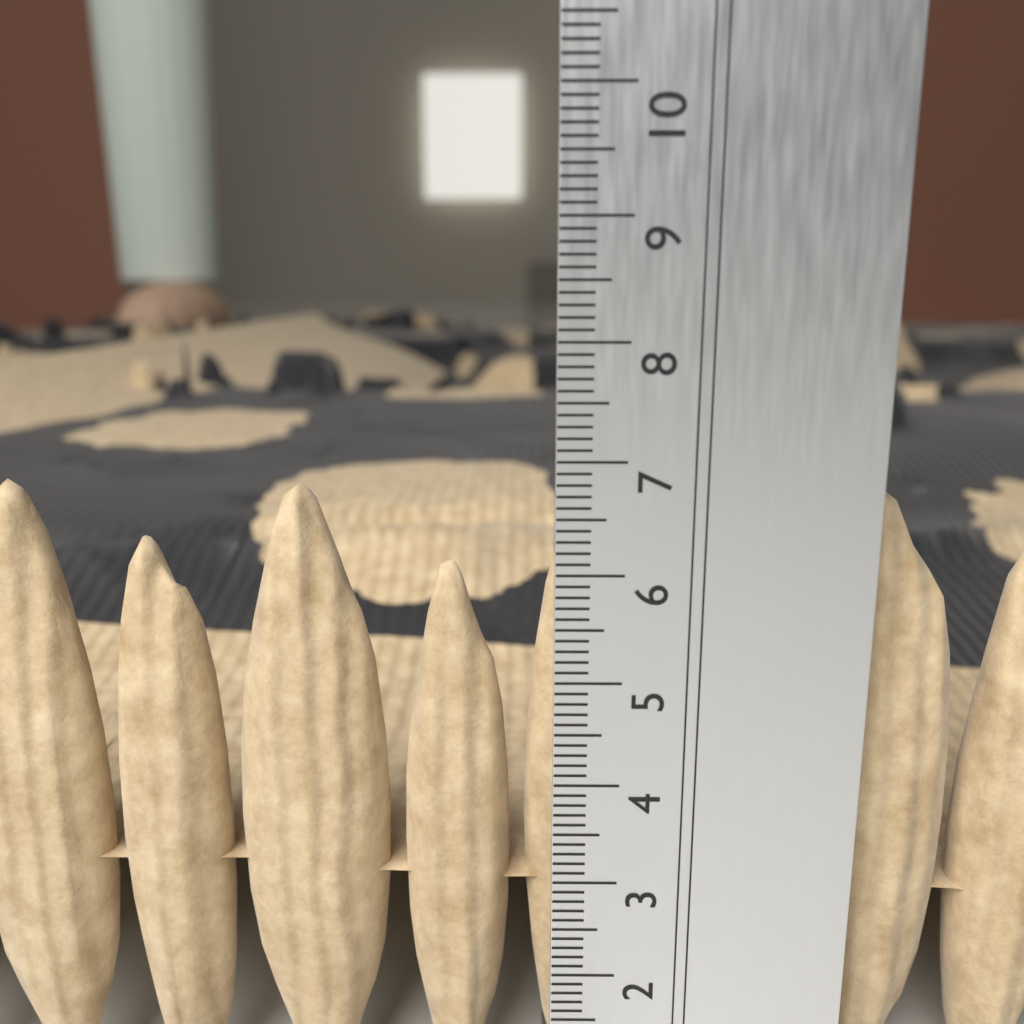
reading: 6.7 cm
